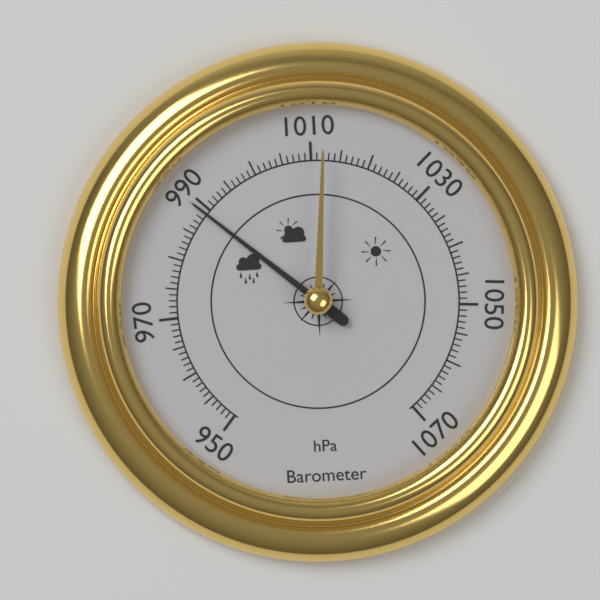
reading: 989 hPa
